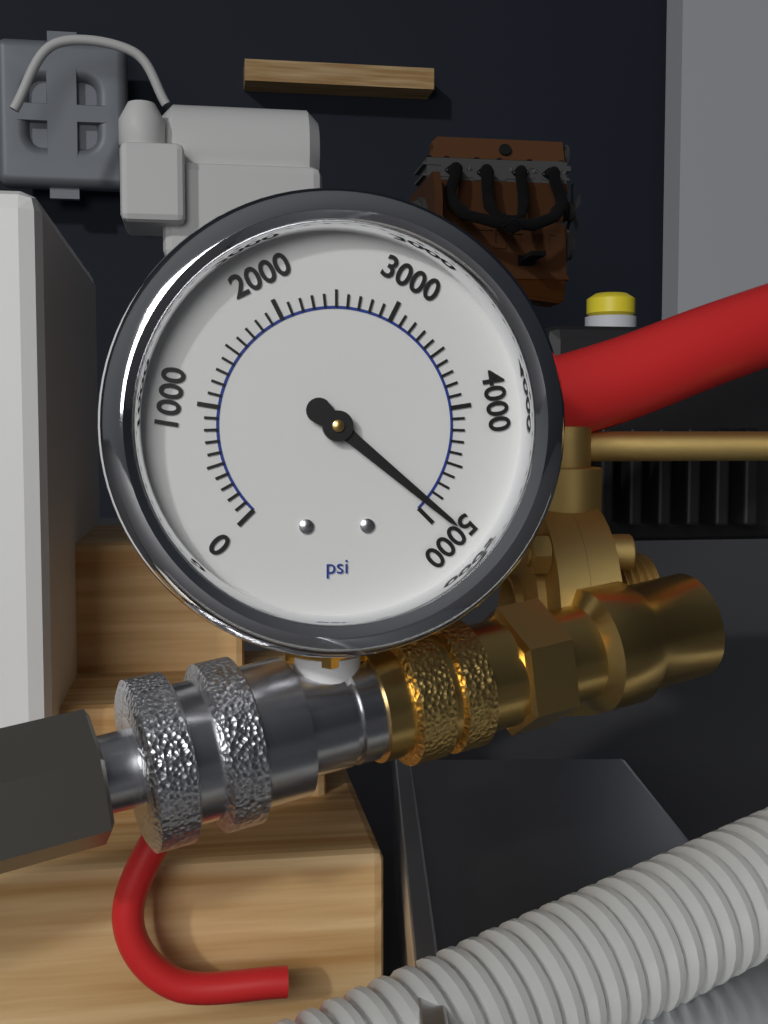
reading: 4900 psi
